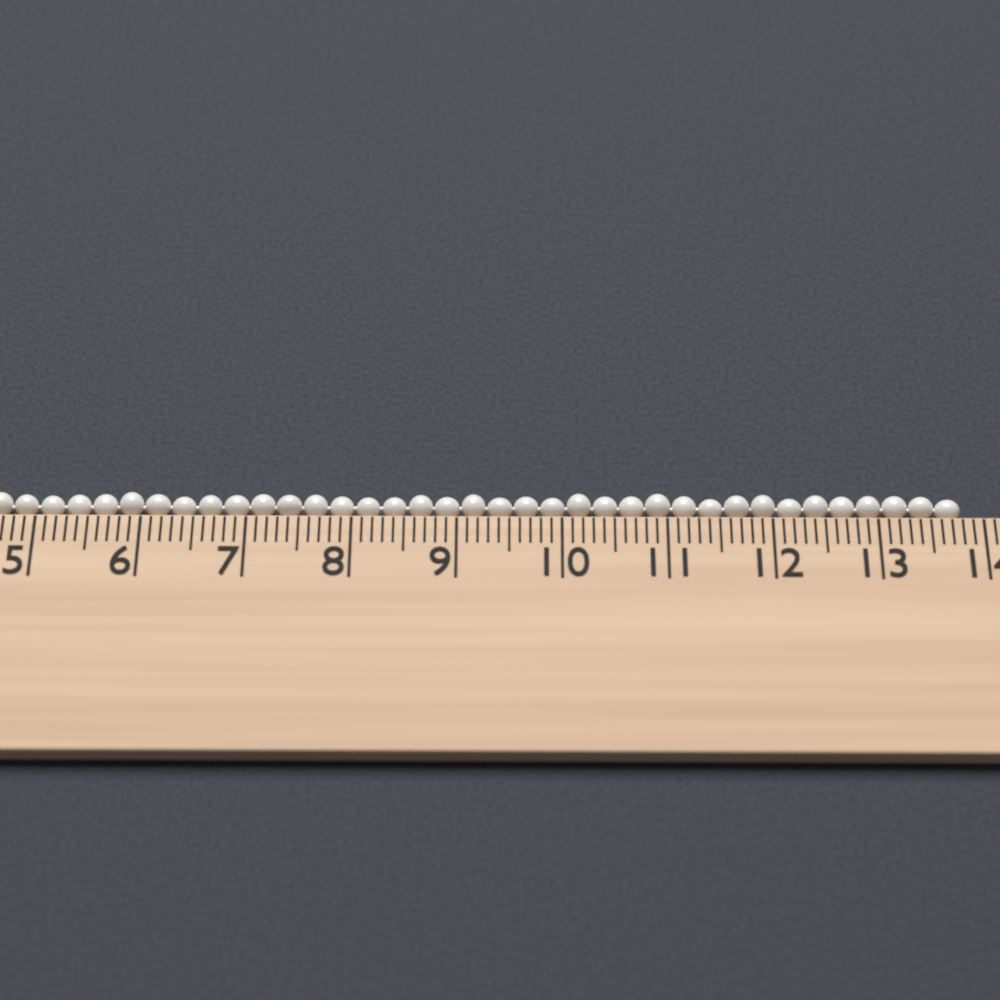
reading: 13.8 cm
